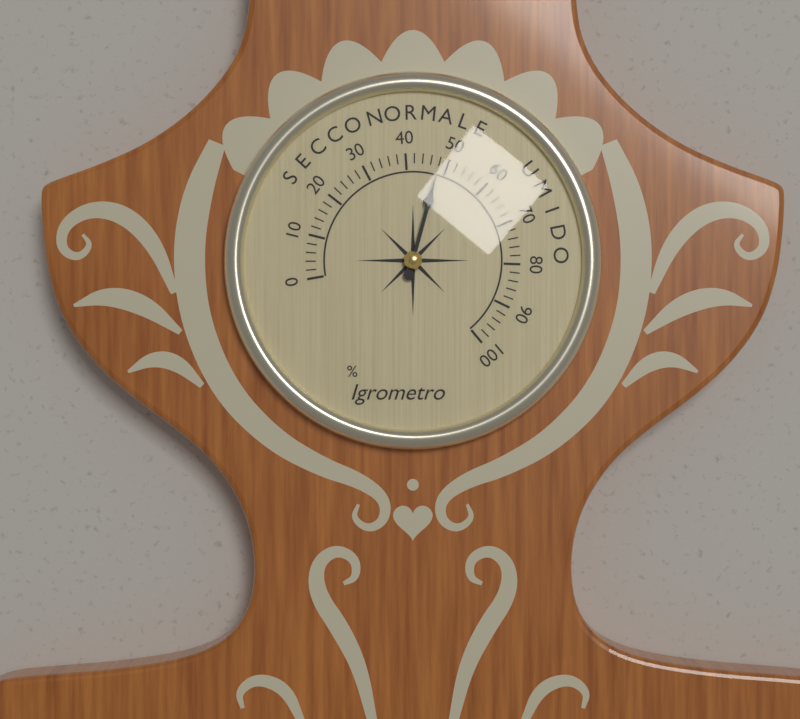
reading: 48 %
